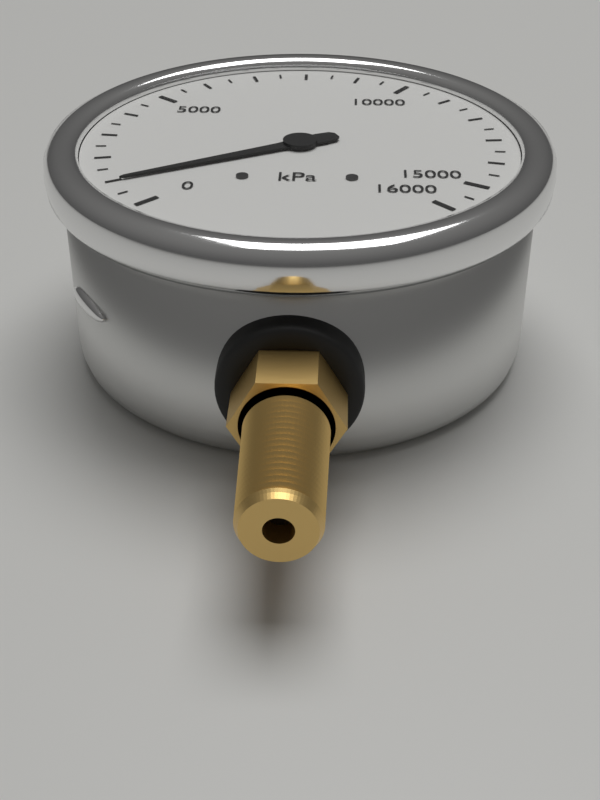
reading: 1000 kPa
